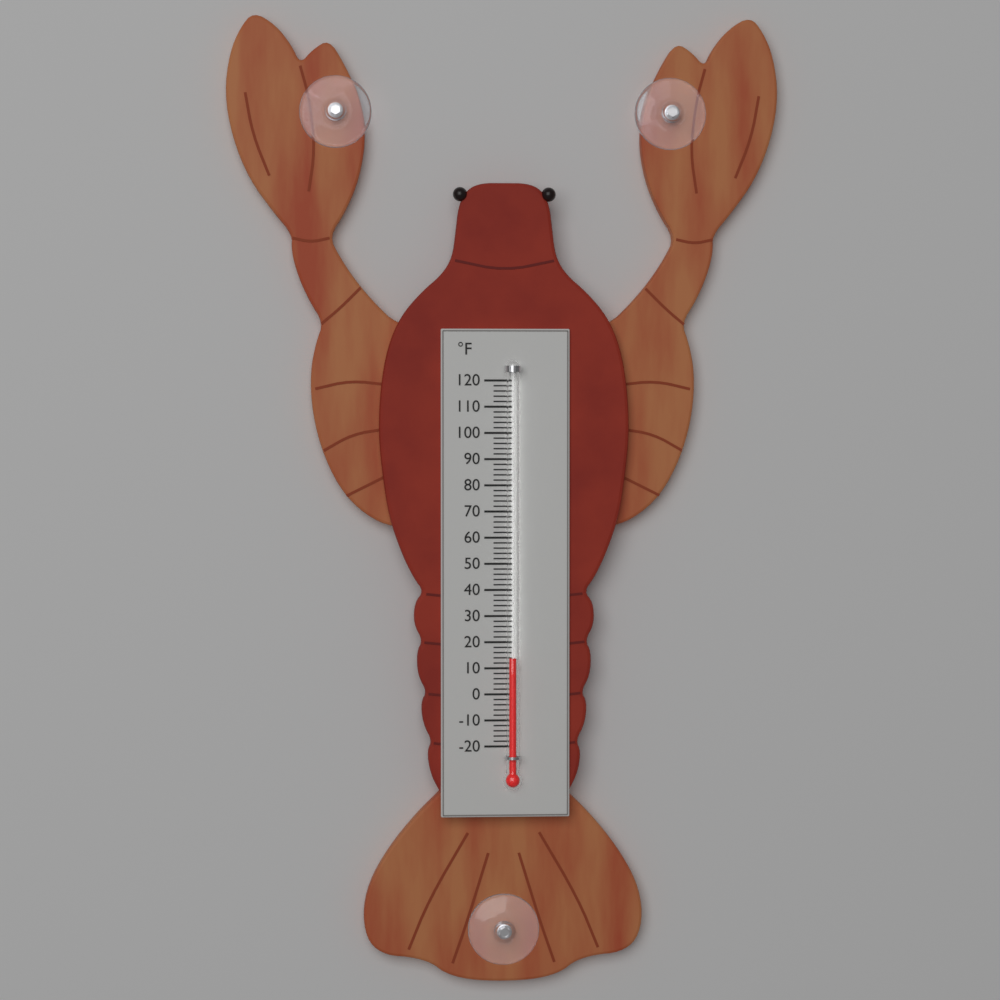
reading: 14 °F
